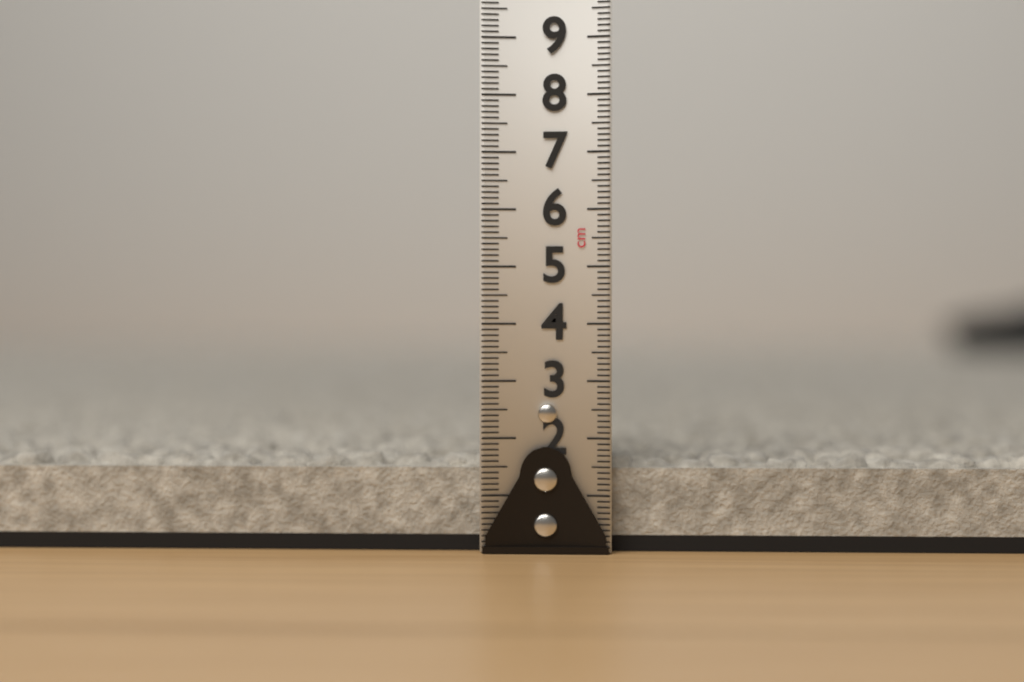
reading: 1.8 cm
